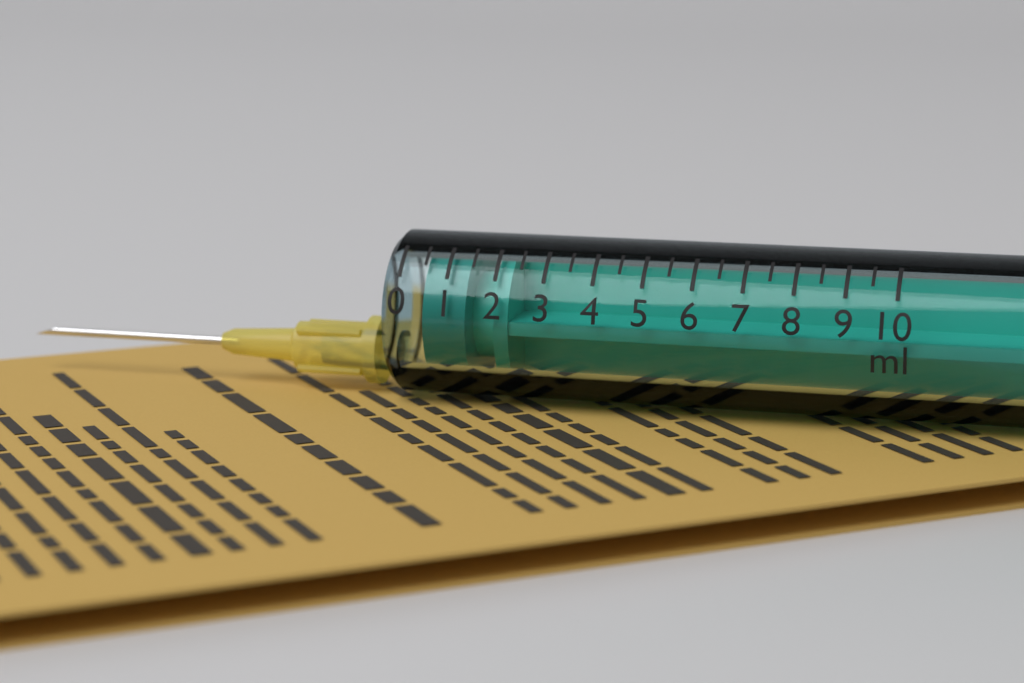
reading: 0.5 ml
